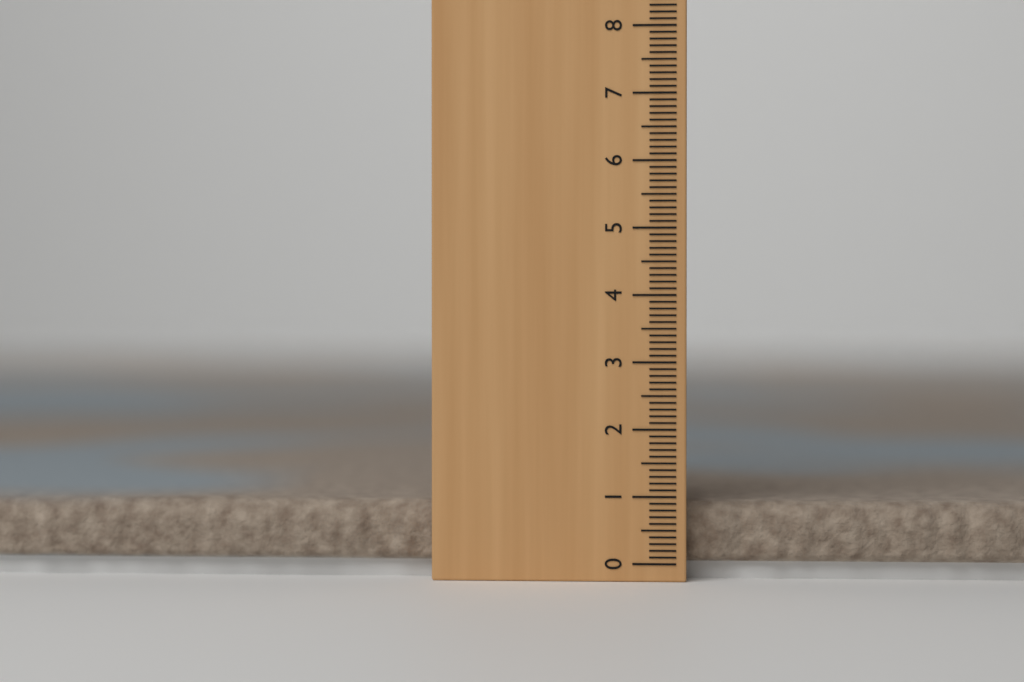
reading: 0.9 cm
